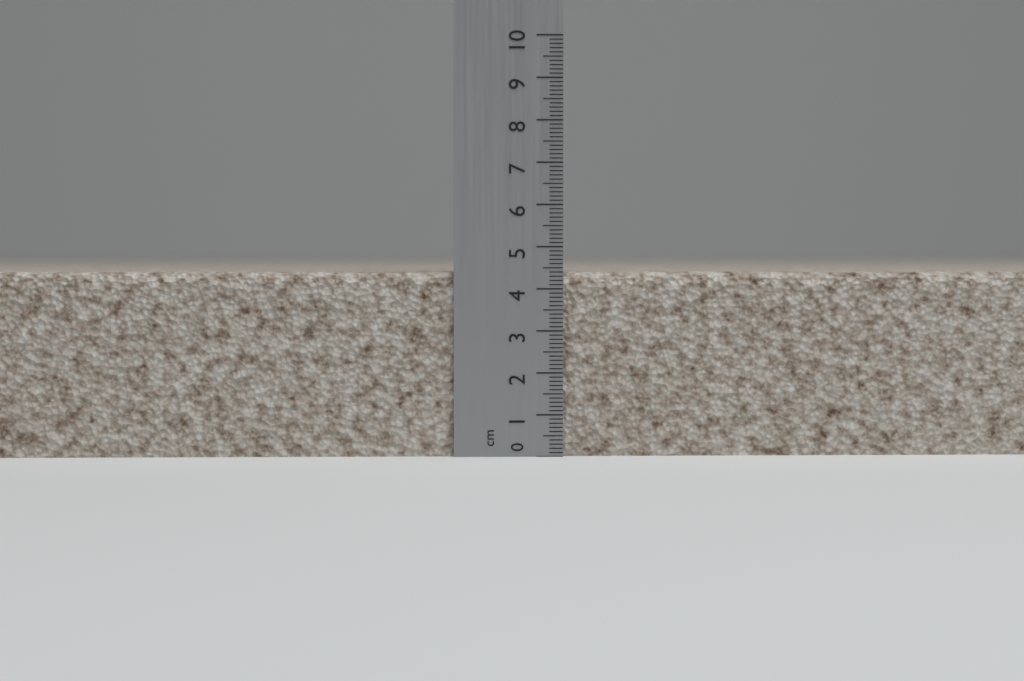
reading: 4.4 cm
